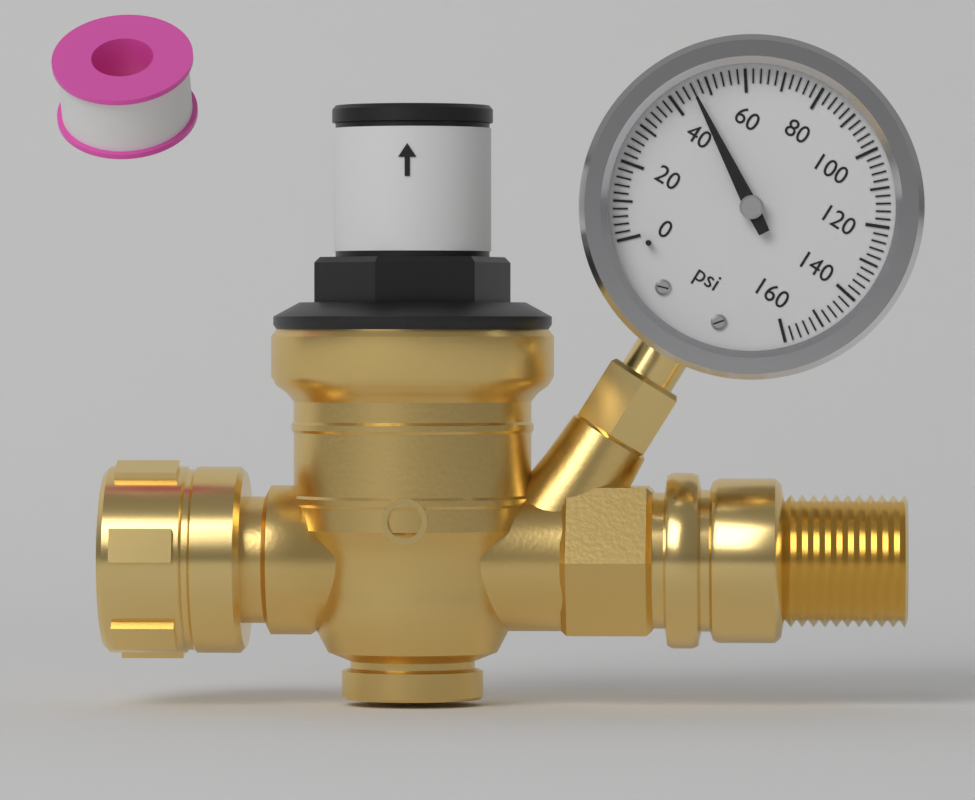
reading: 46 psi
